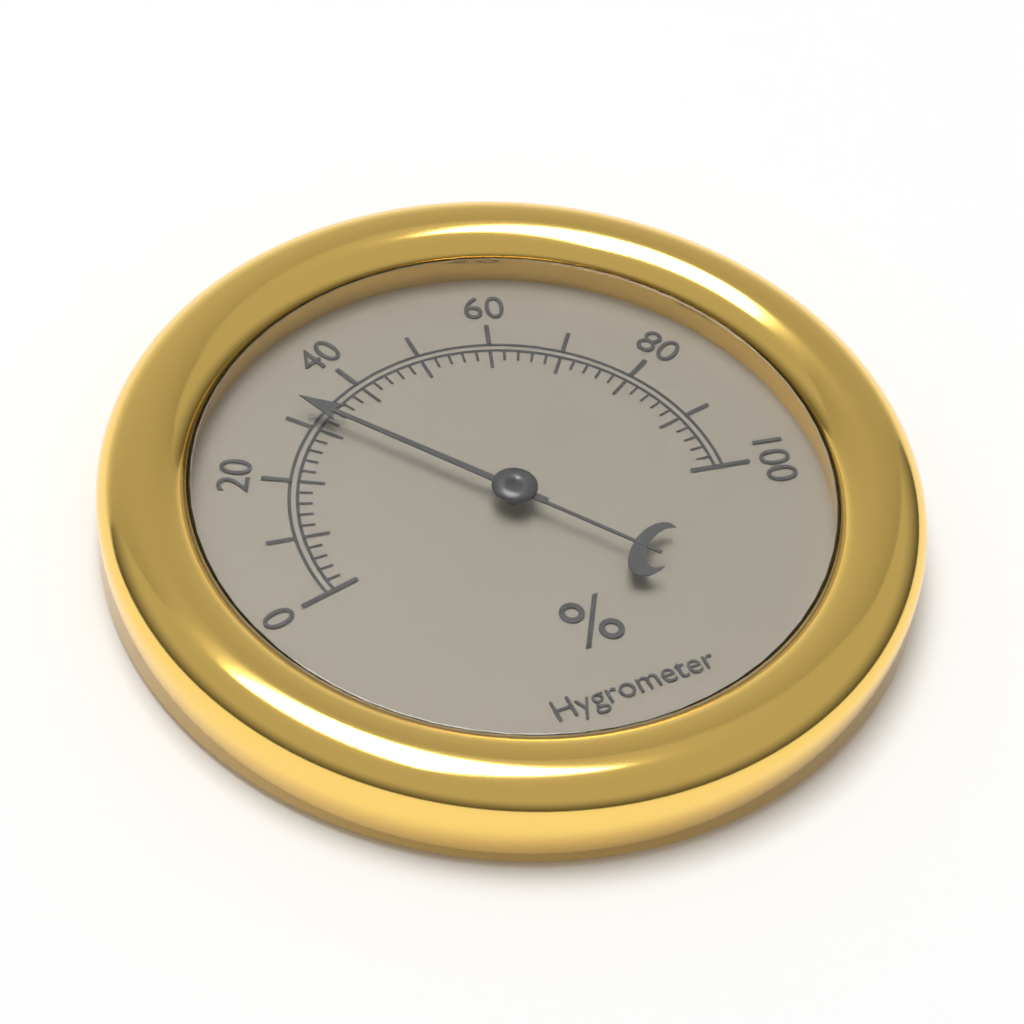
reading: 32 %
